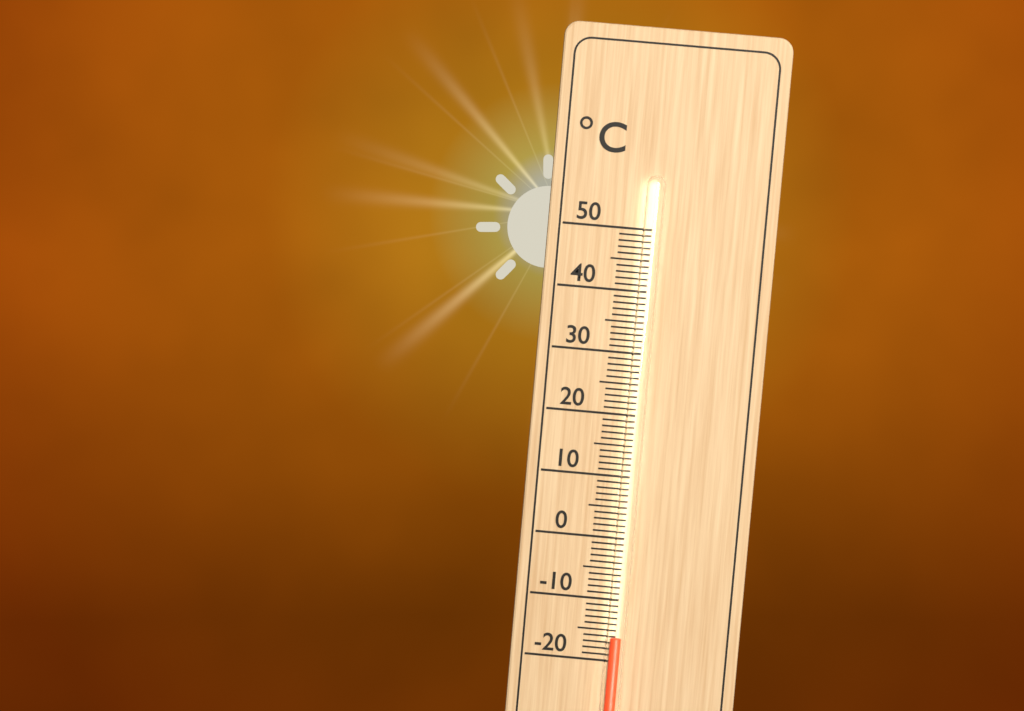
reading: -16 °C
